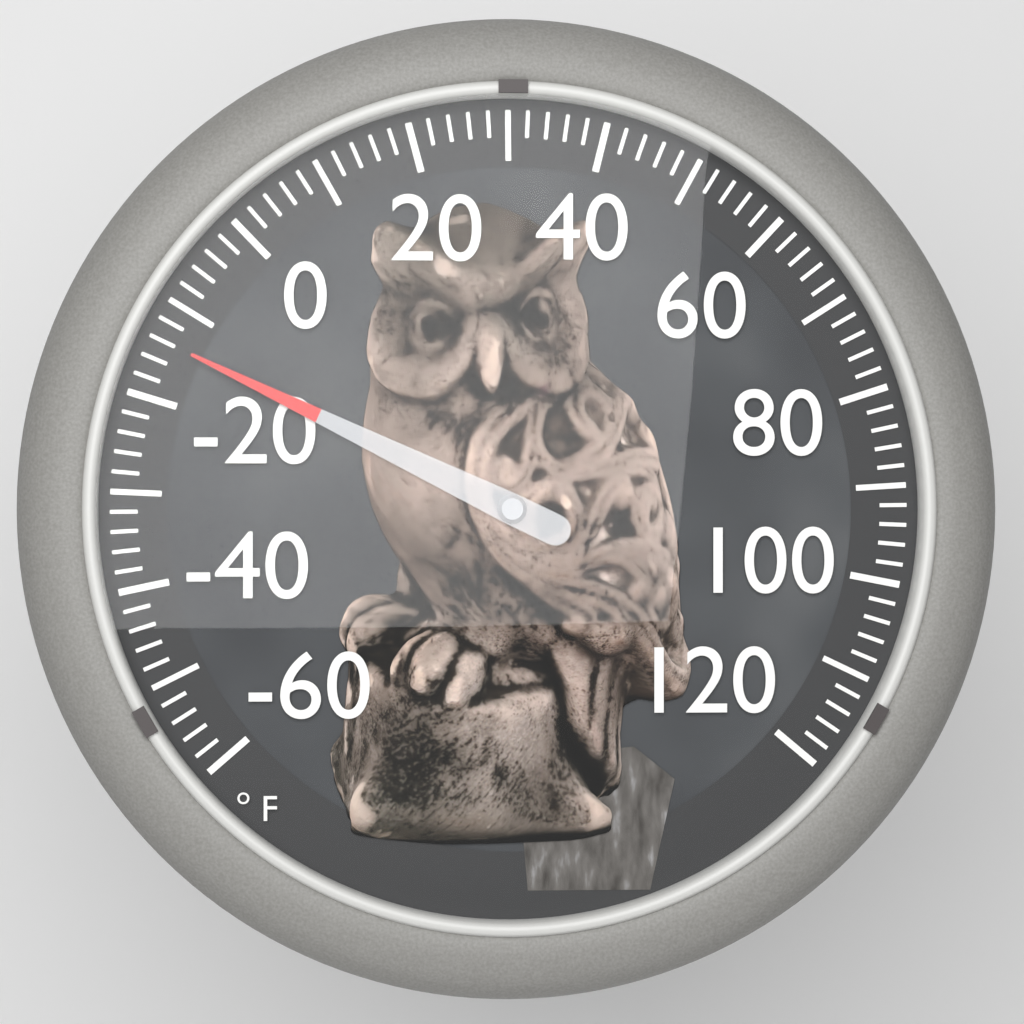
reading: -14 °F
